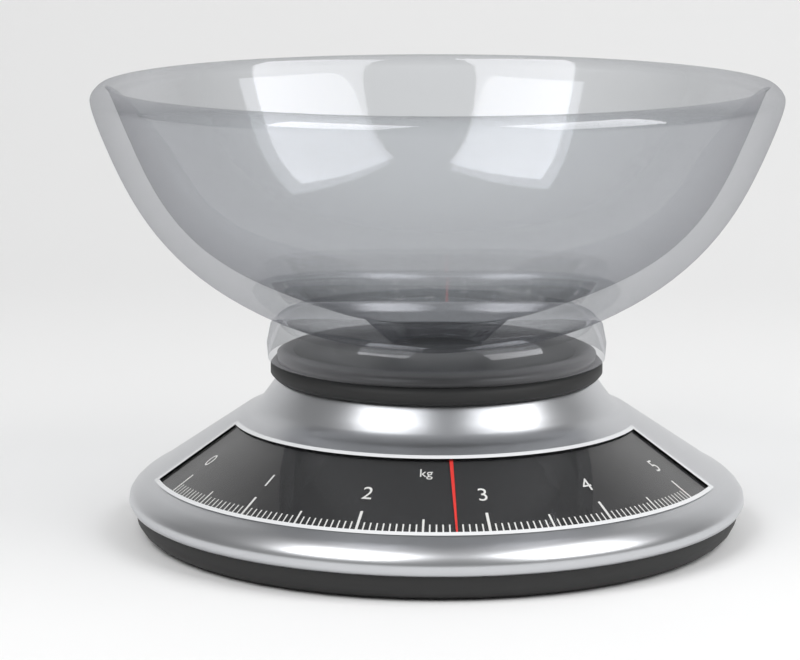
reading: 2.75 kg
